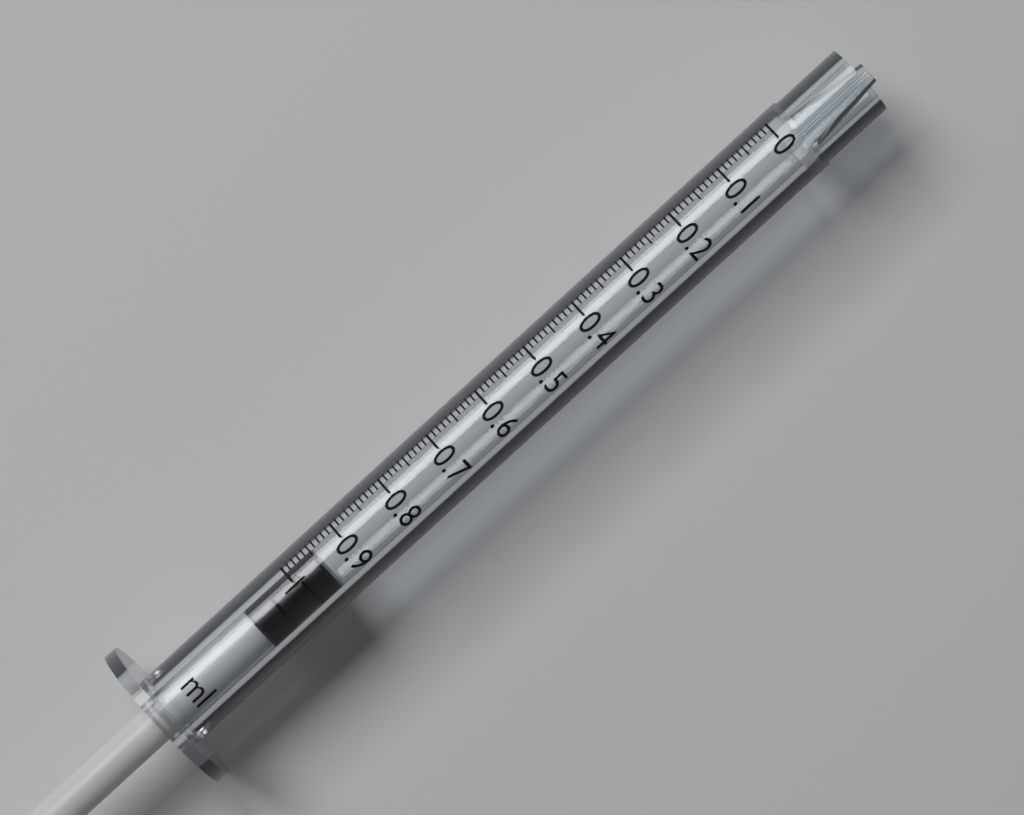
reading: 0.95 ml
